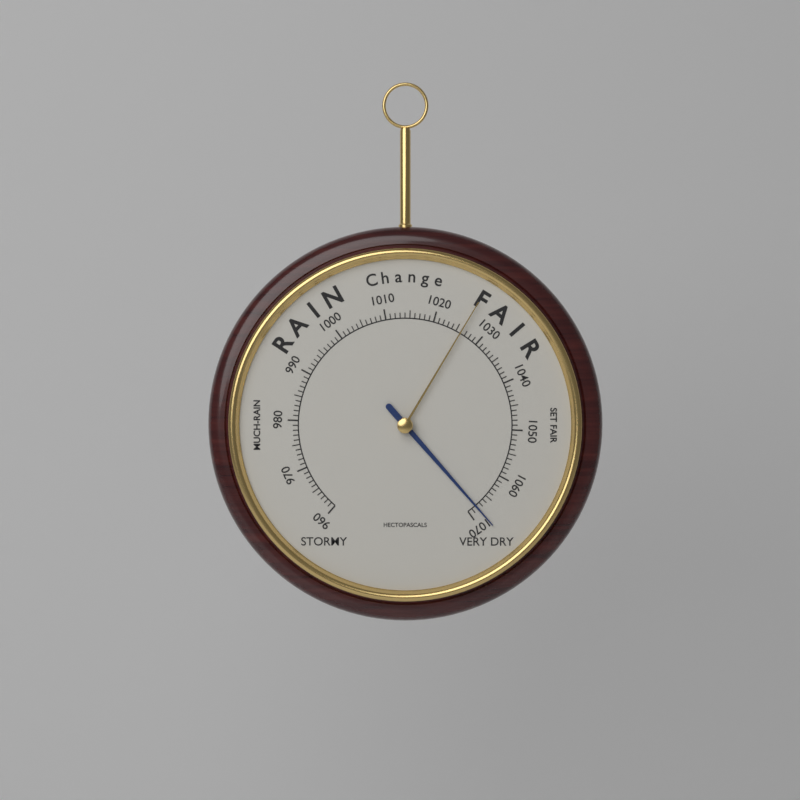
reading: 1068 hPa
